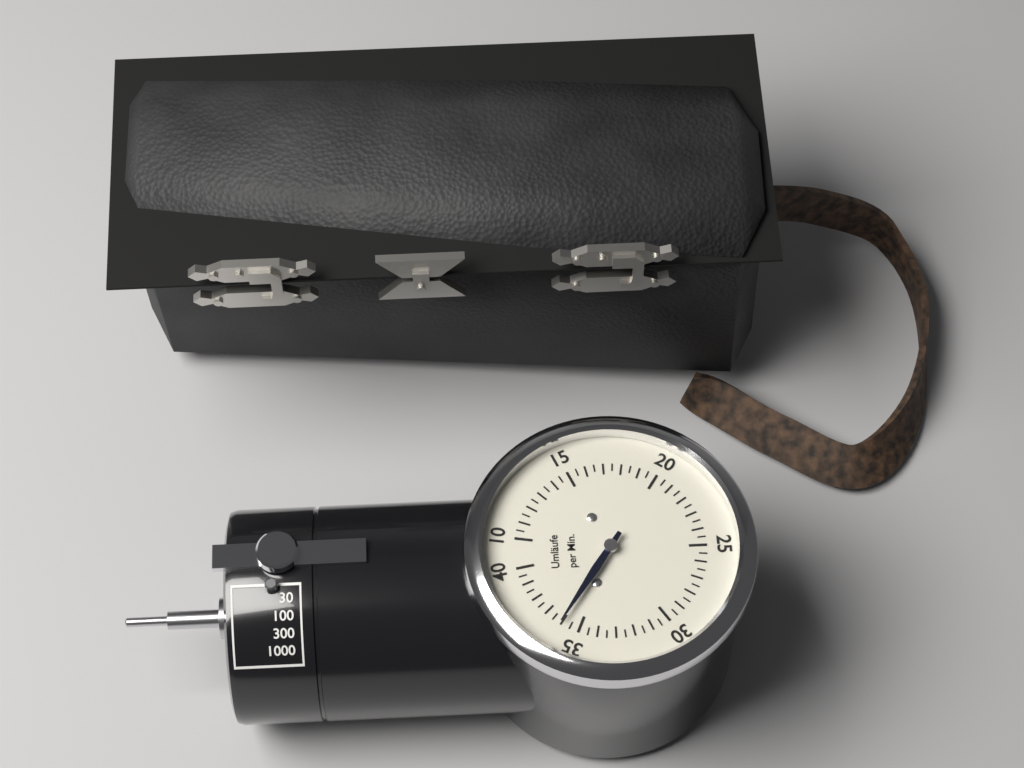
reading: 36.0 Umläufe per Min.
